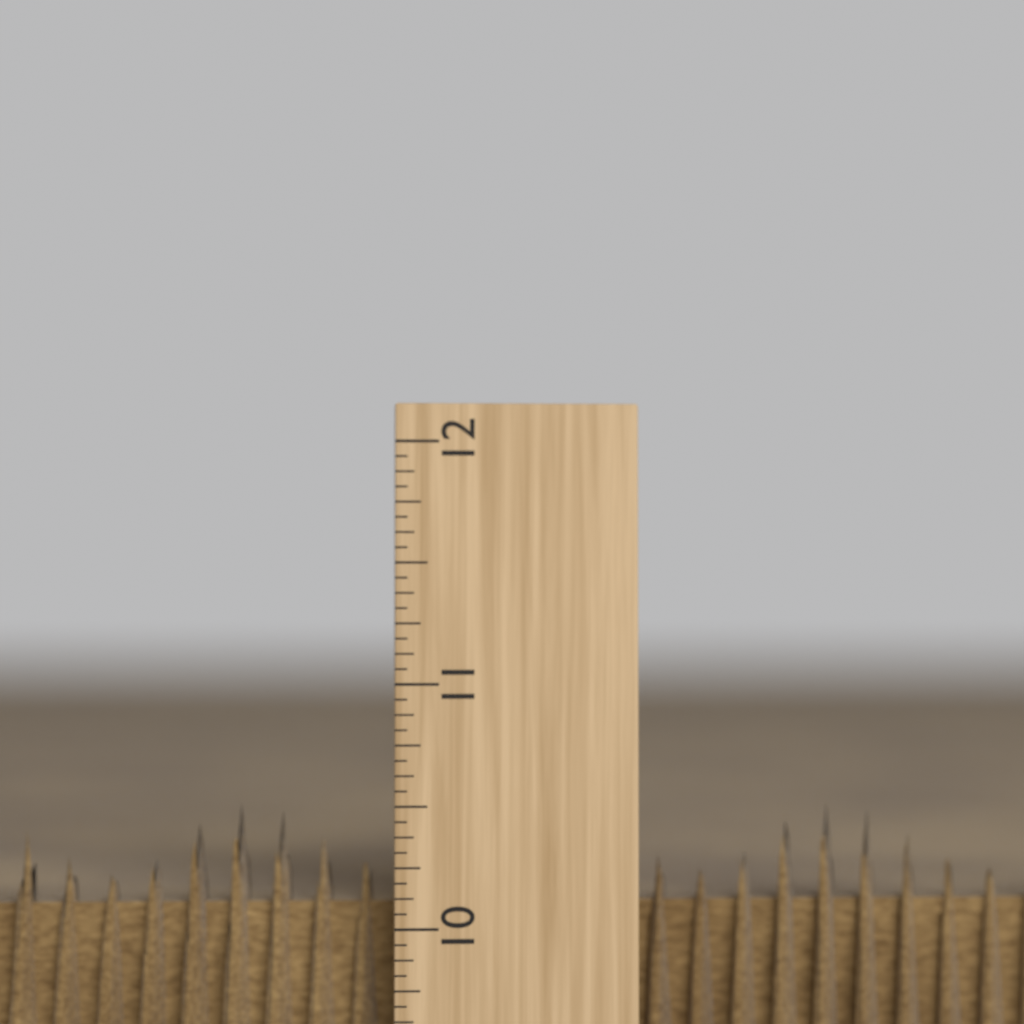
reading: 10.5000 inch
